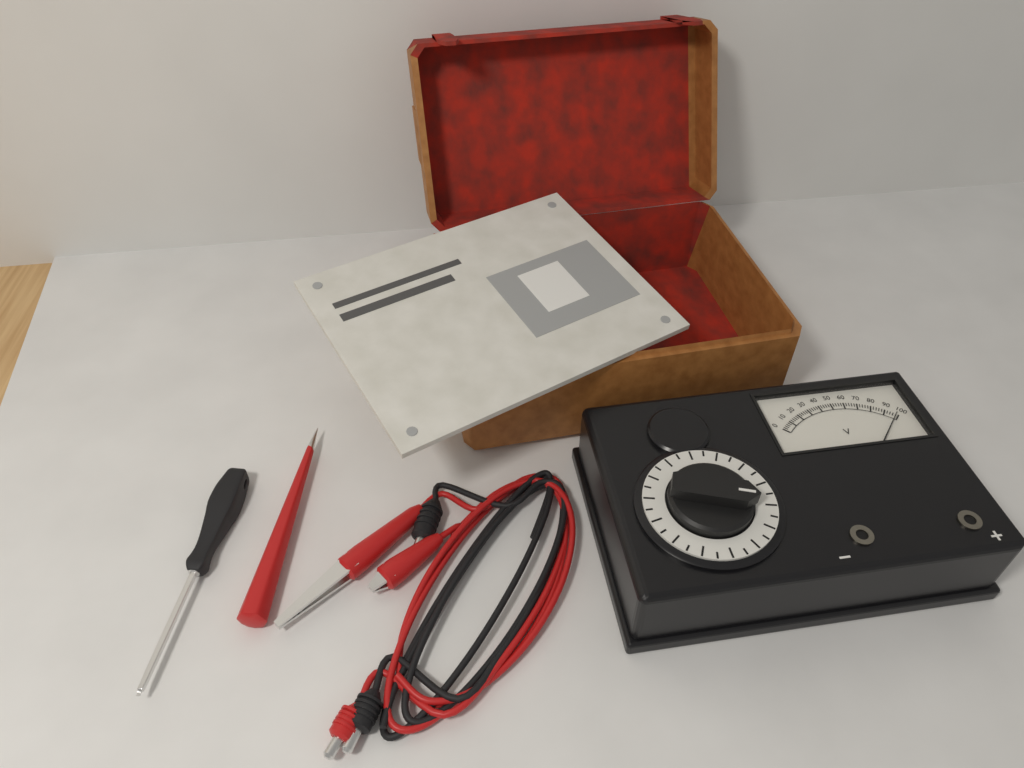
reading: 98 V
